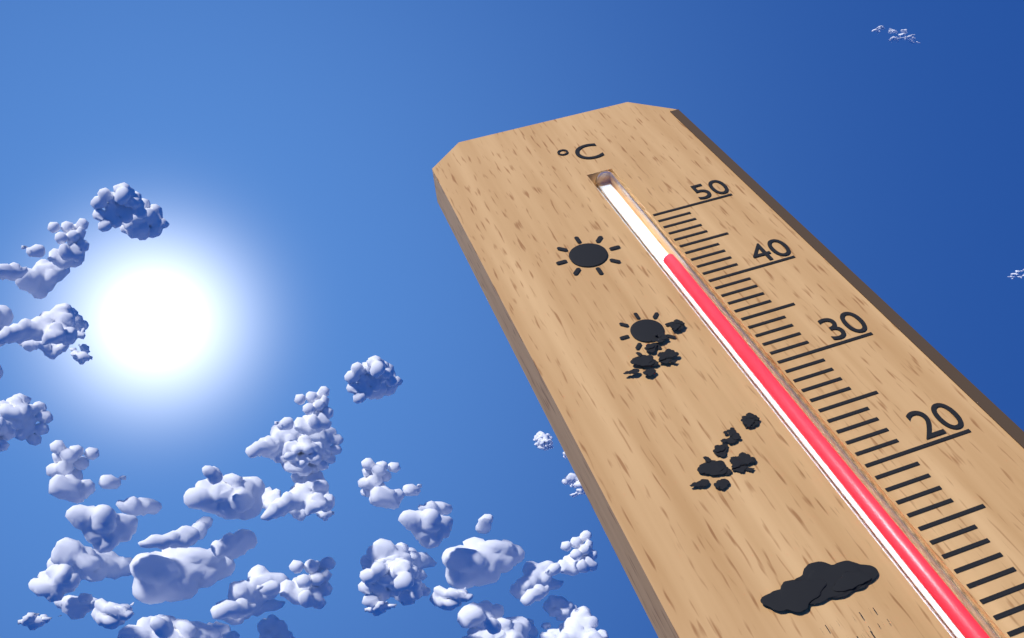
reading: 44 °C
